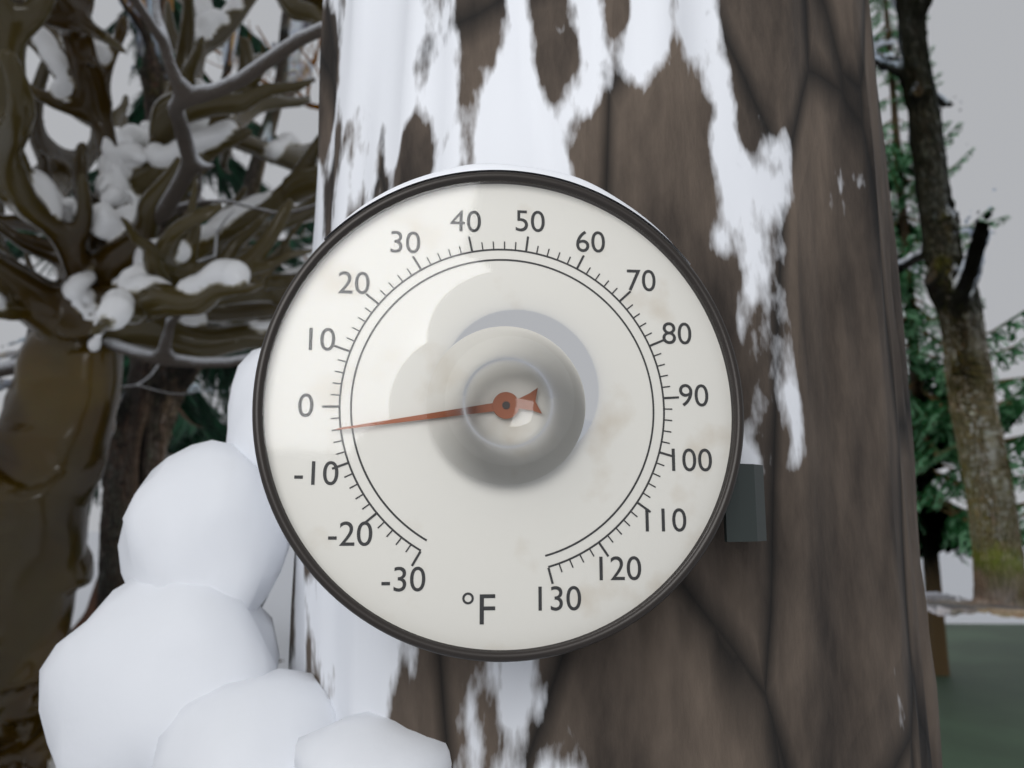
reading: -4 °F
